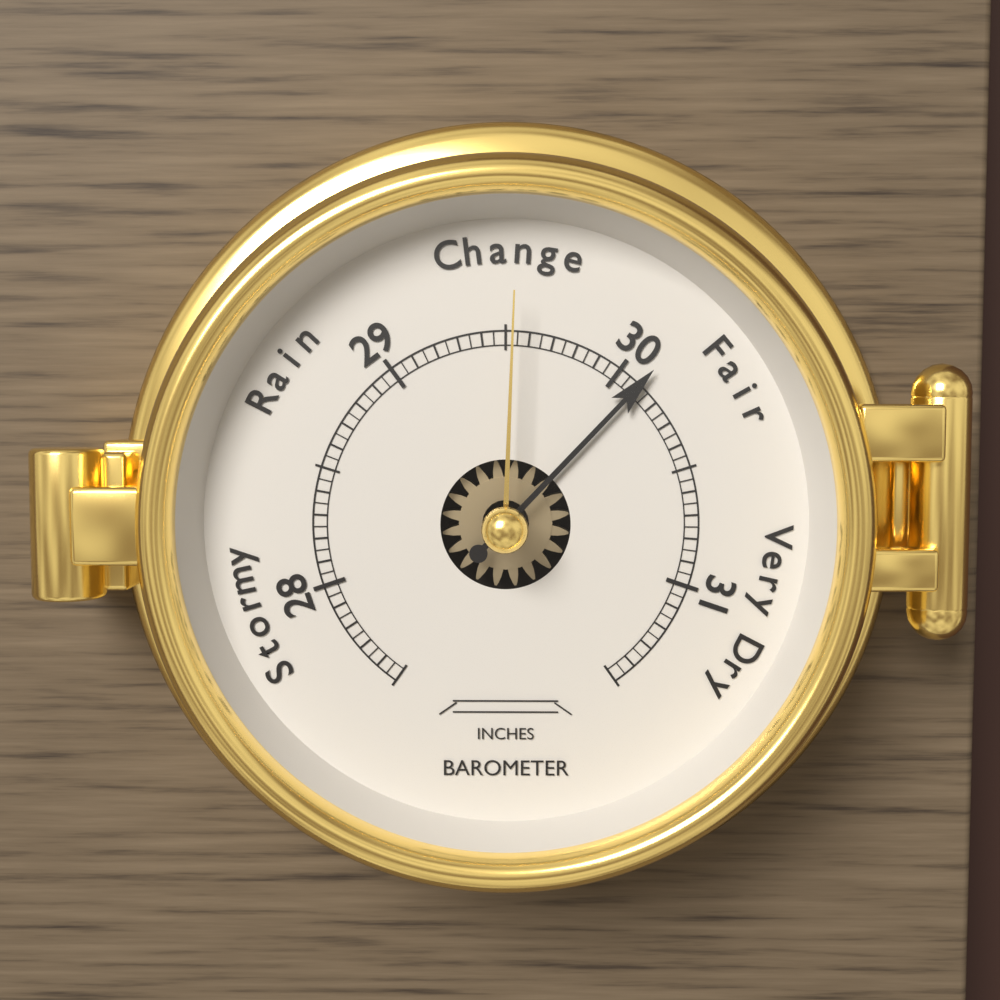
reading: 30.10 inches
